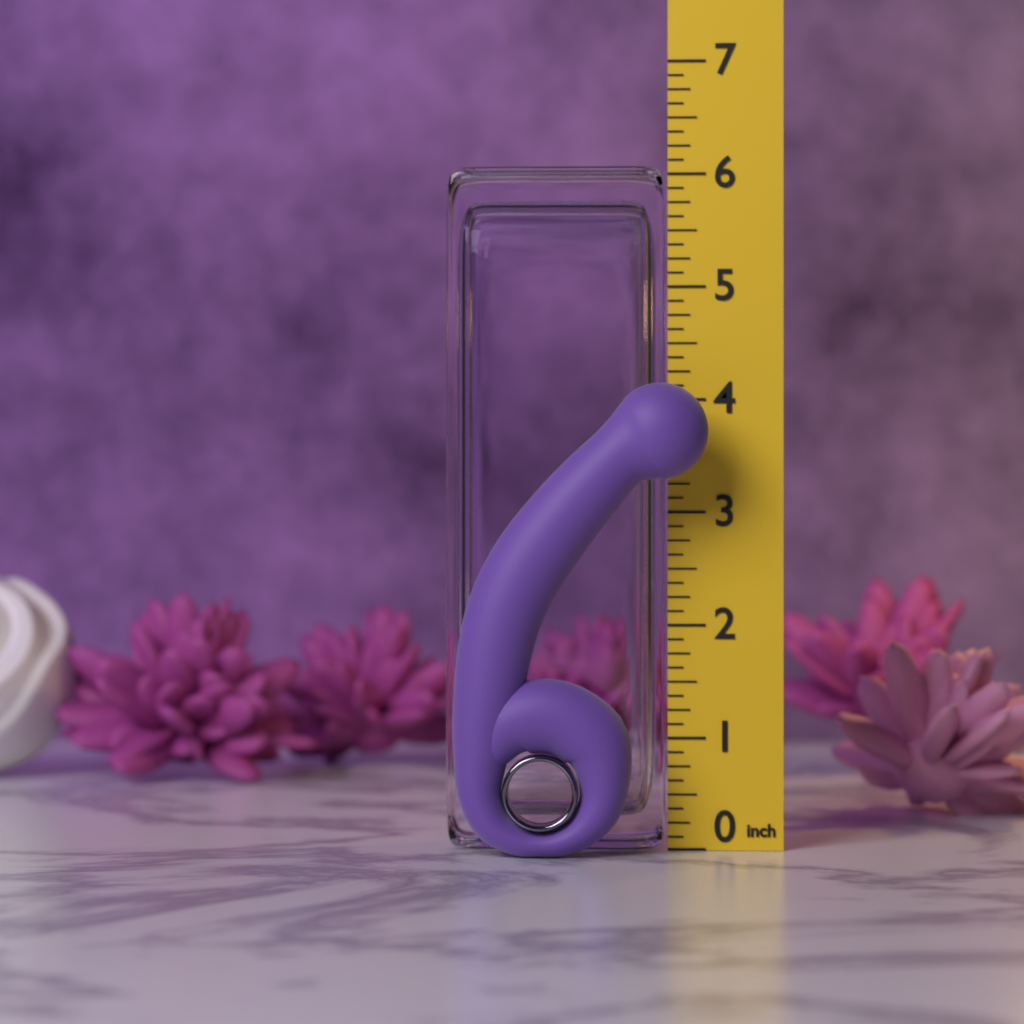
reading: 4.125 in
